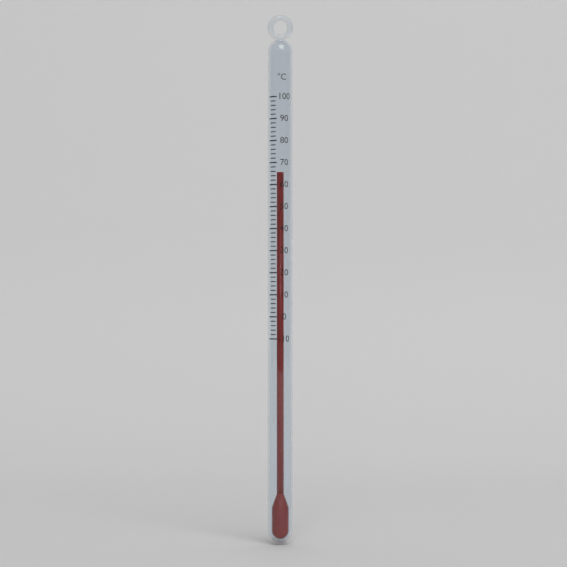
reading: 66 °C
